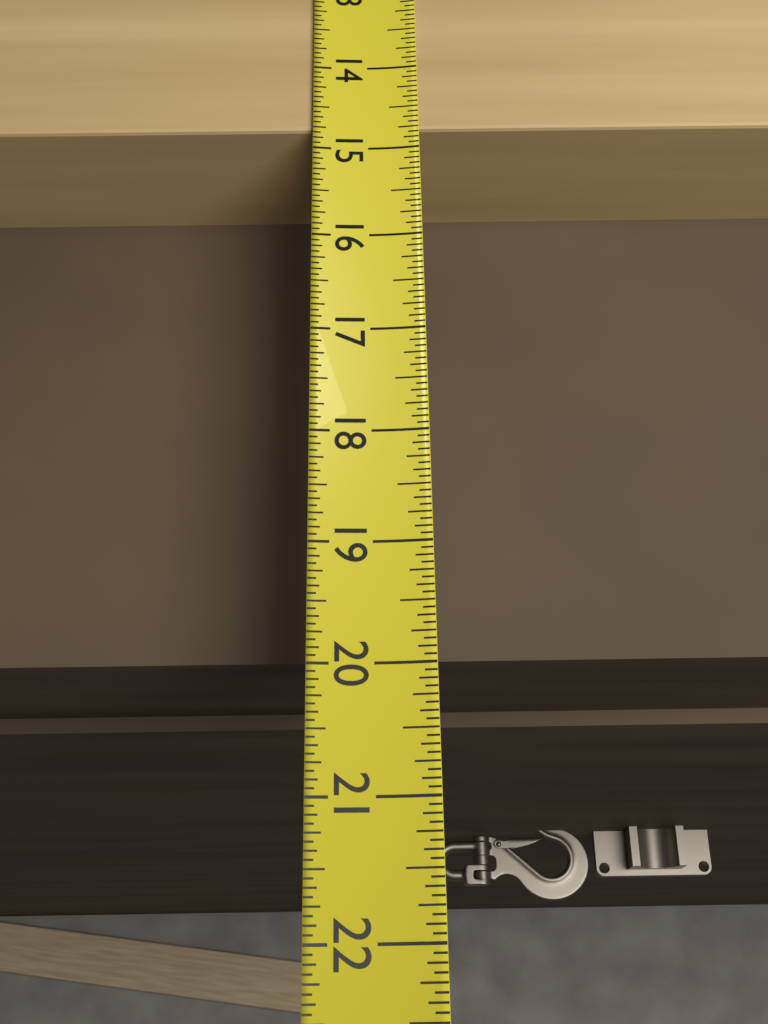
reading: 14.7500 (no unit)
